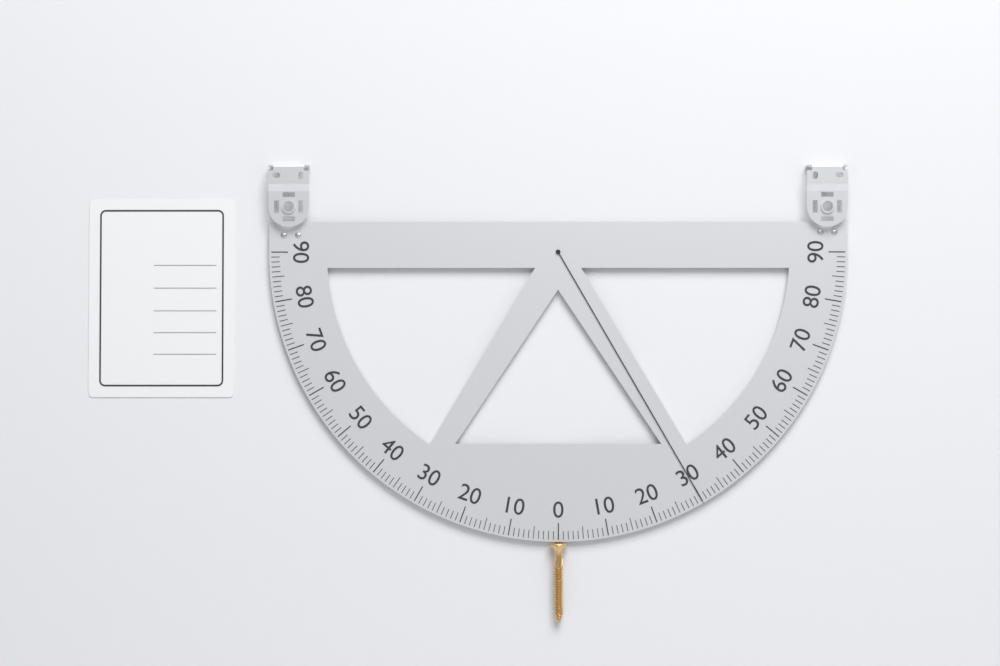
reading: 30 (no unit)
